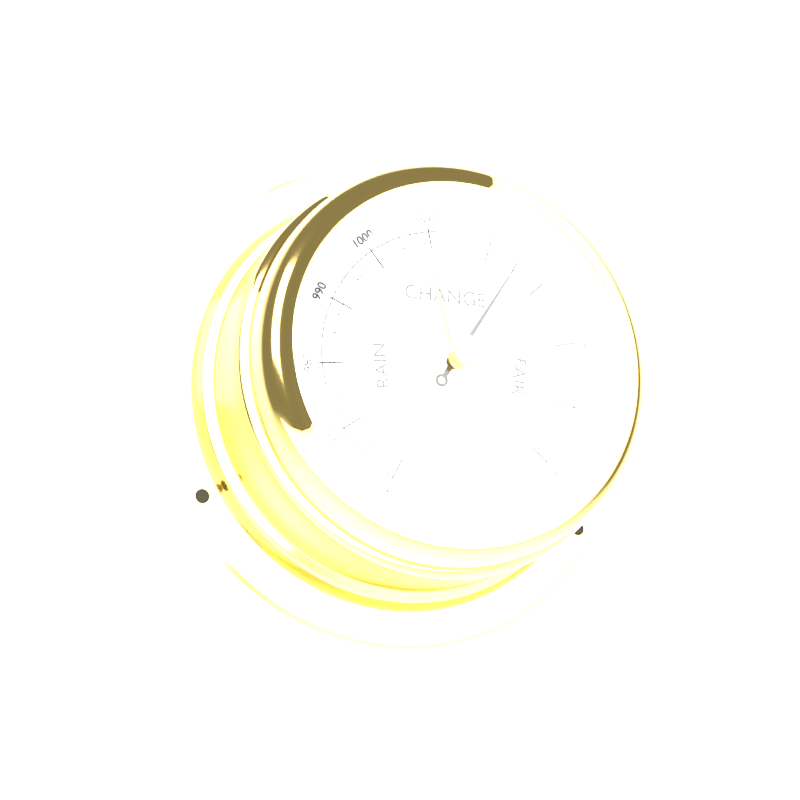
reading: 1025 mbar
